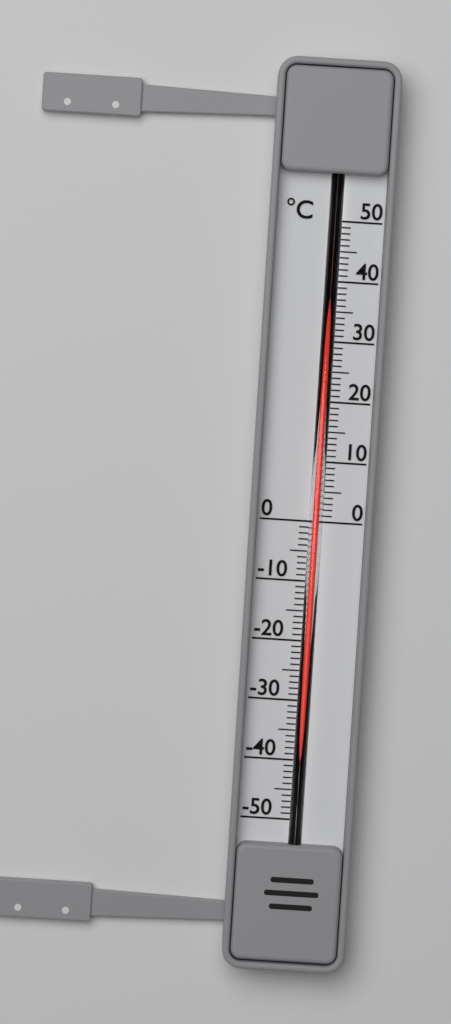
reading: 35 °C
